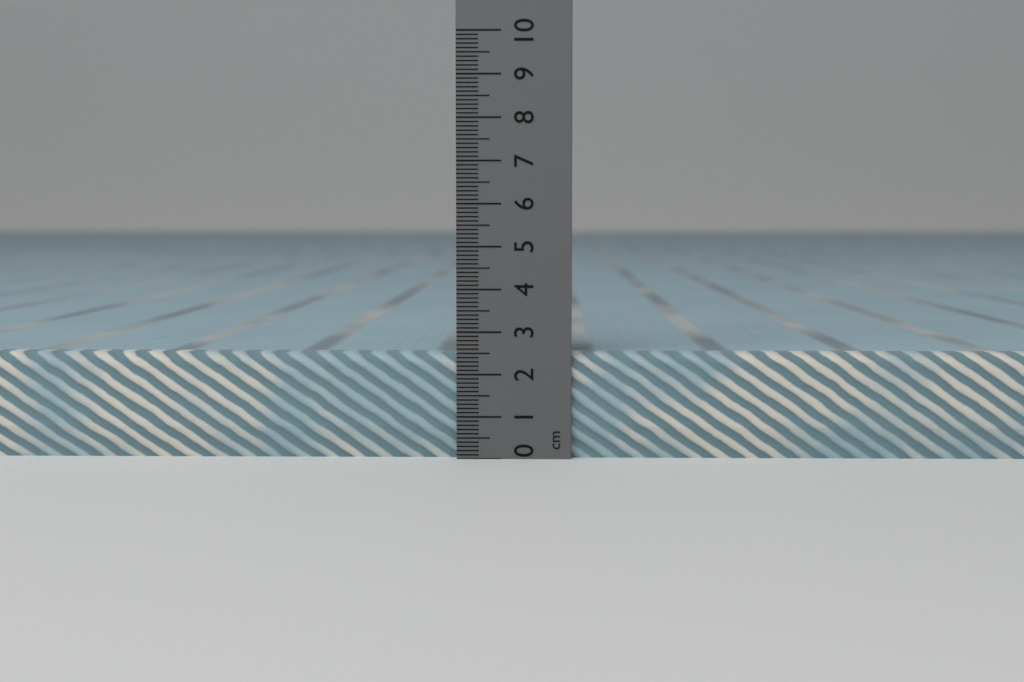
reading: 2.5 cm
